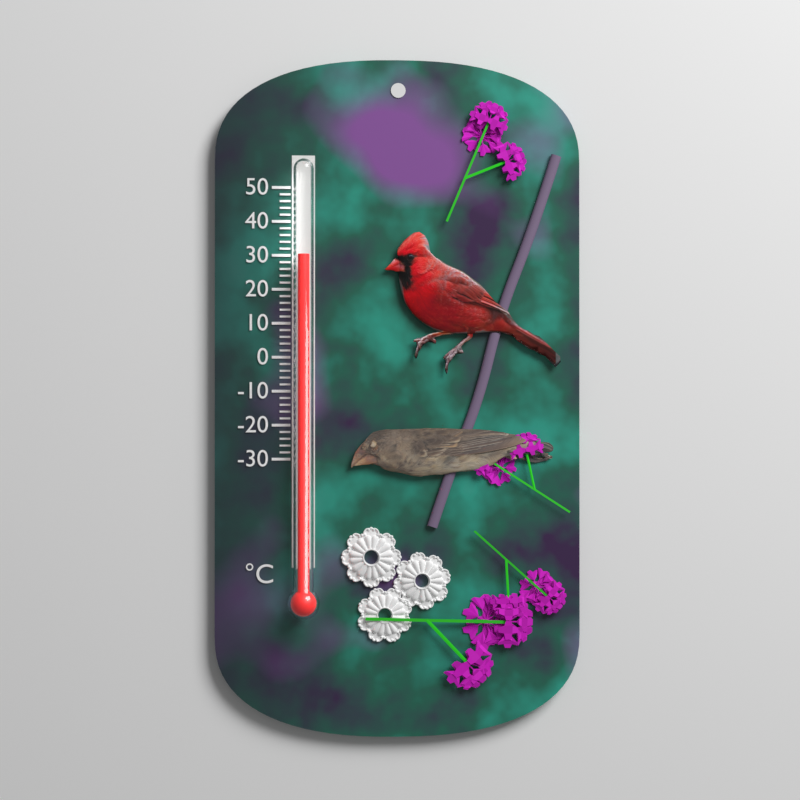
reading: 30 °C
